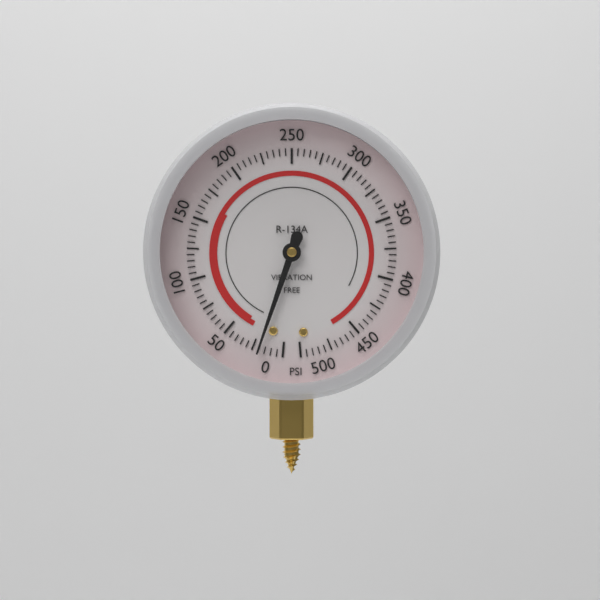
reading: 20 psi
